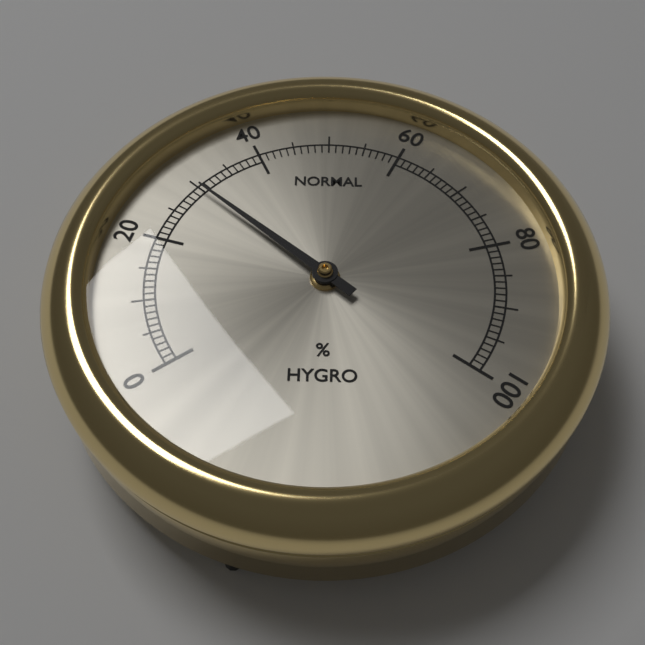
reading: 30 %
